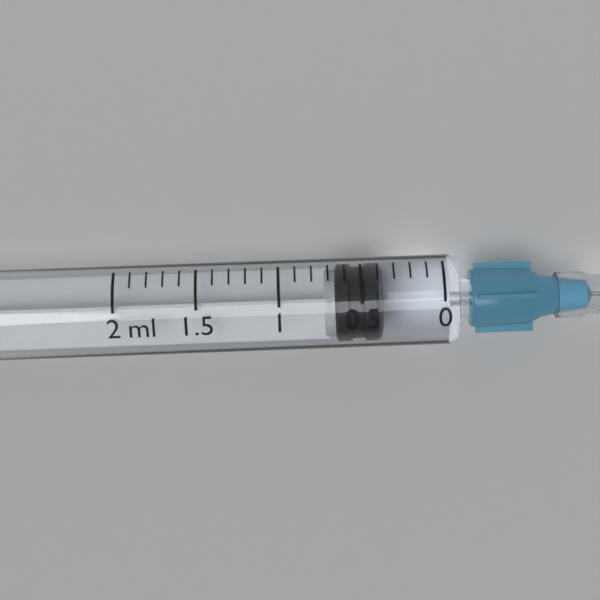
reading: 0.4 ml
